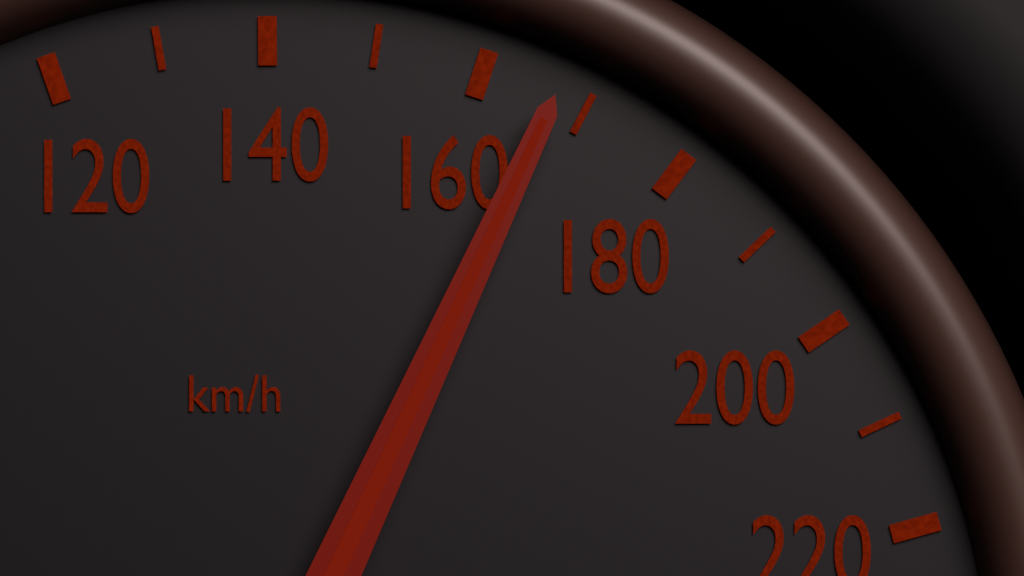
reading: 167 km/h
